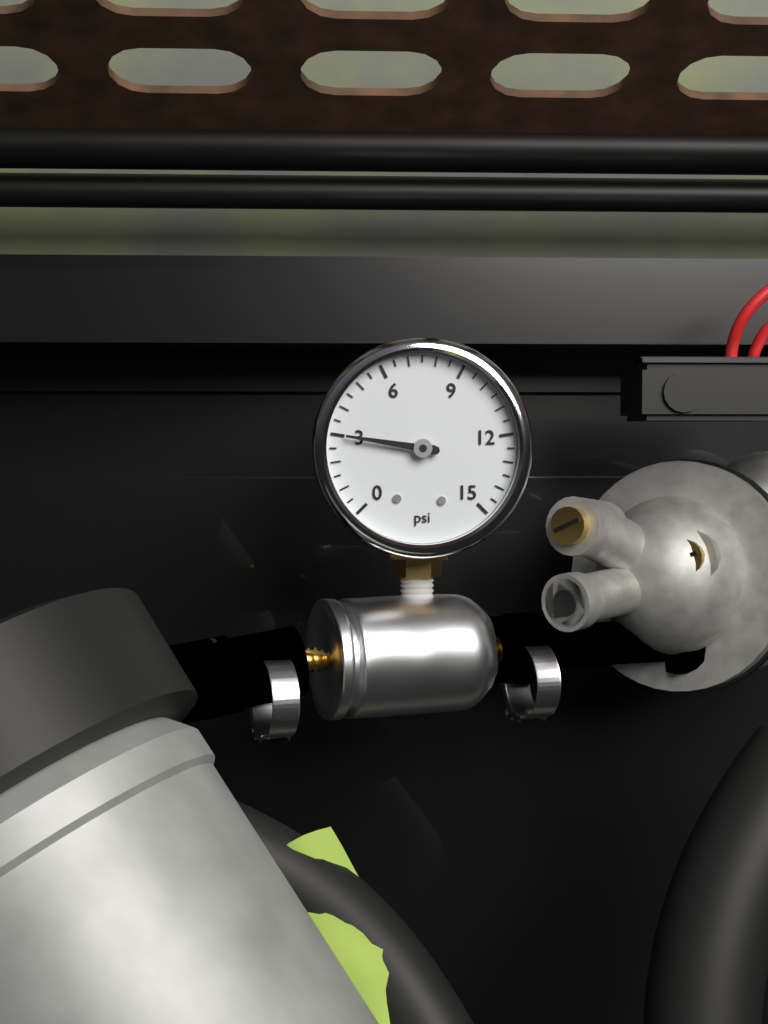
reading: 3.0 psi
